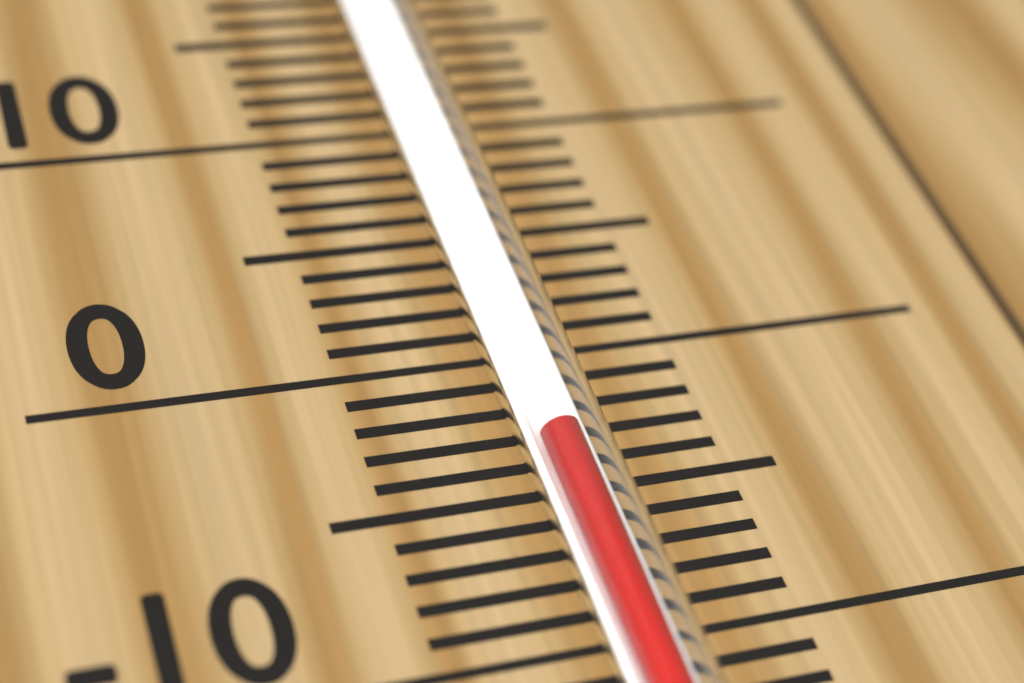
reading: -4 °C
